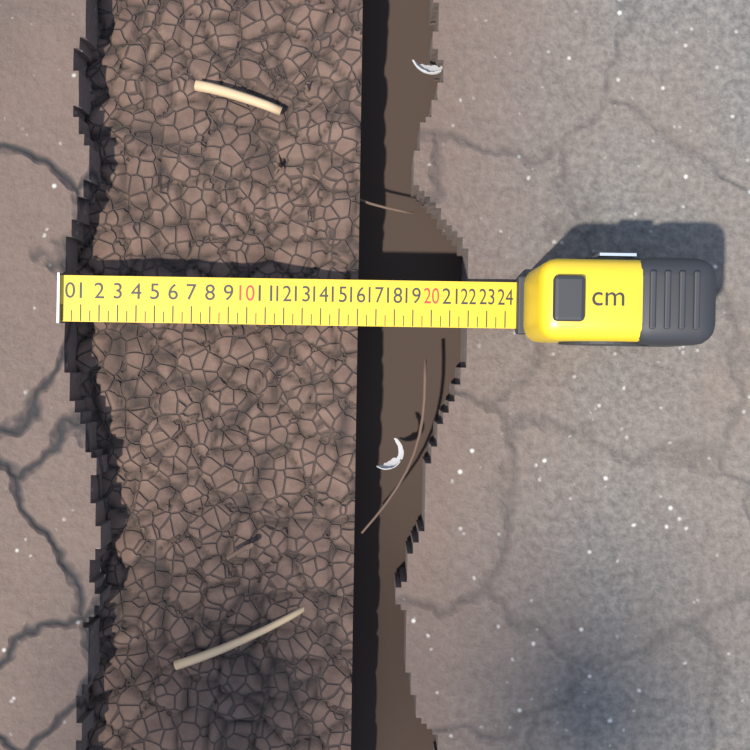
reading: 16.0 cm
